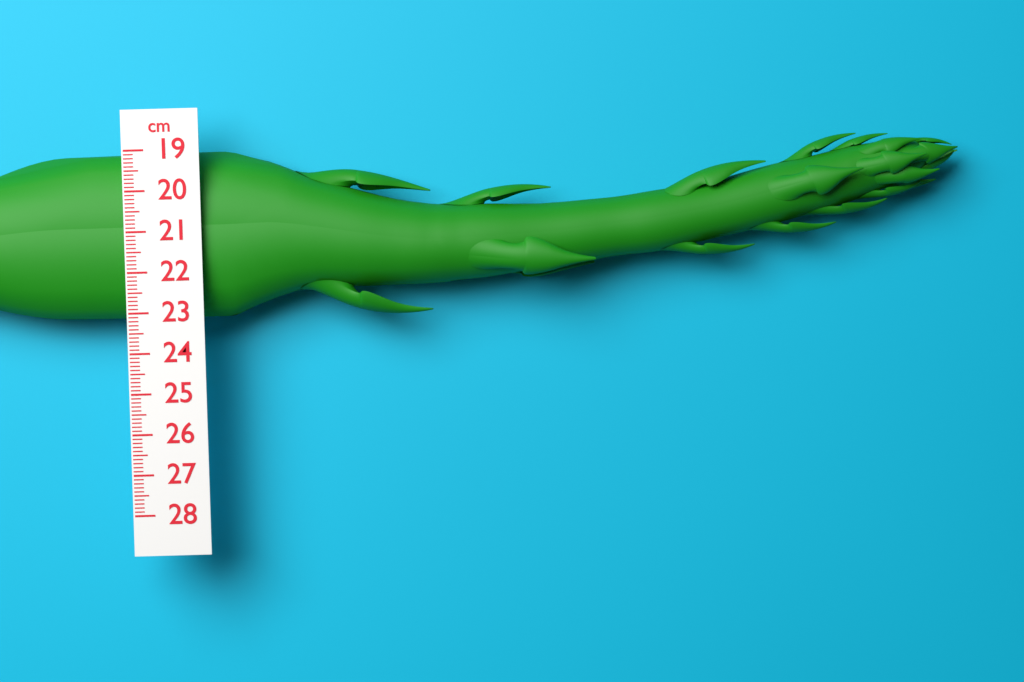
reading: 23.2 cm
